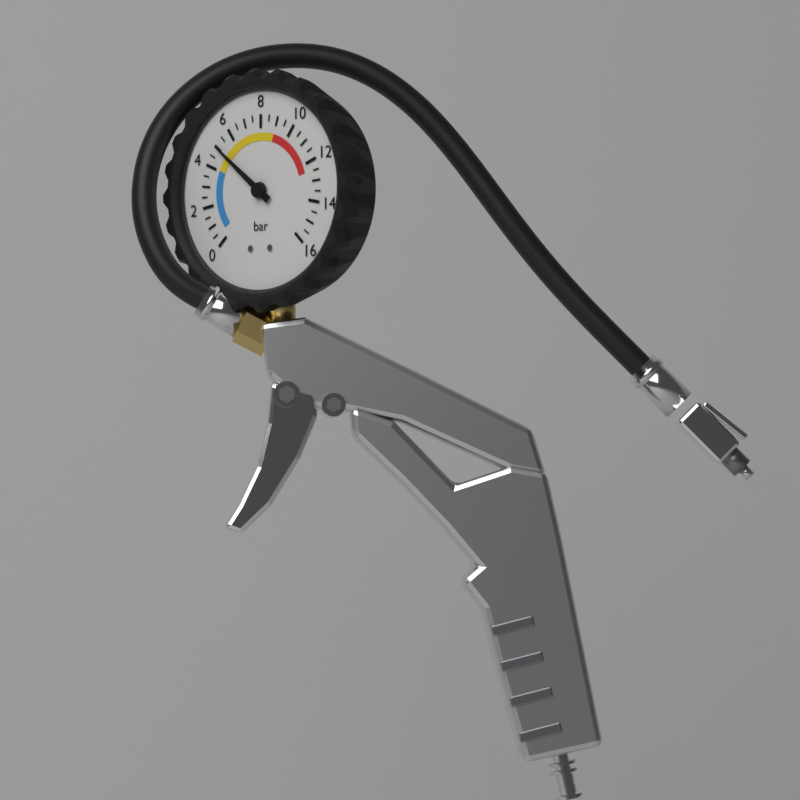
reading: 5.0 bar
